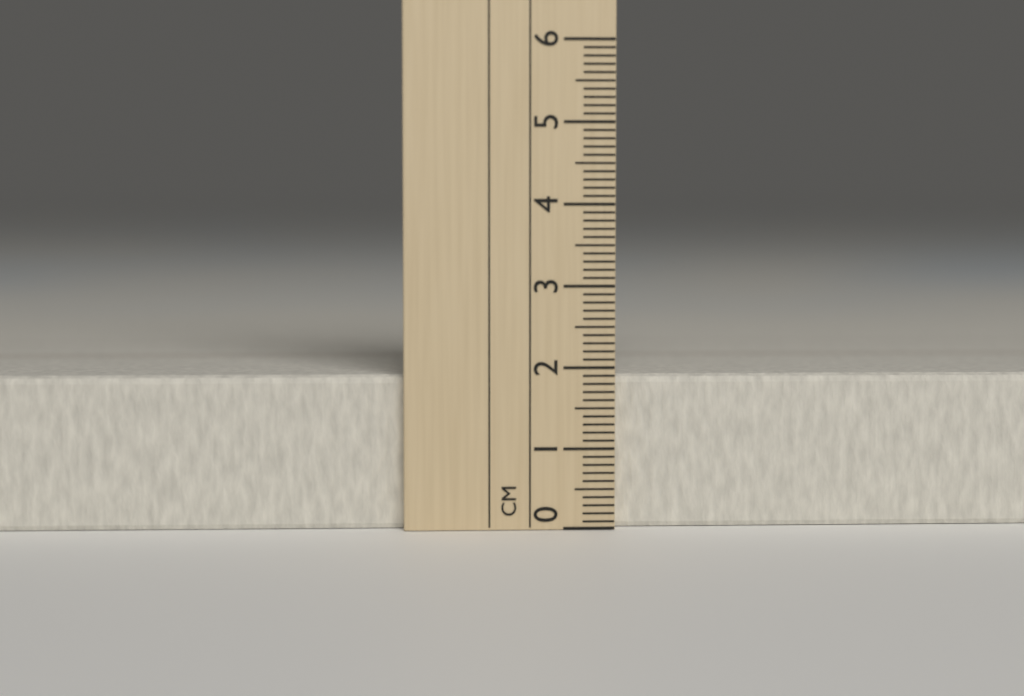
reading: 1.9 cm
